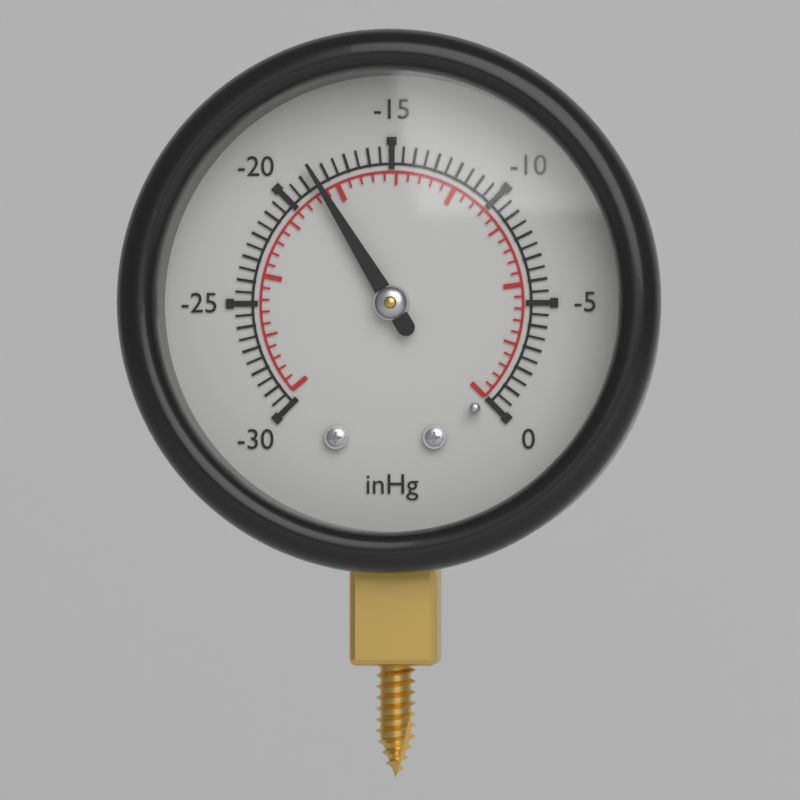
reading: -18.5 inHg
